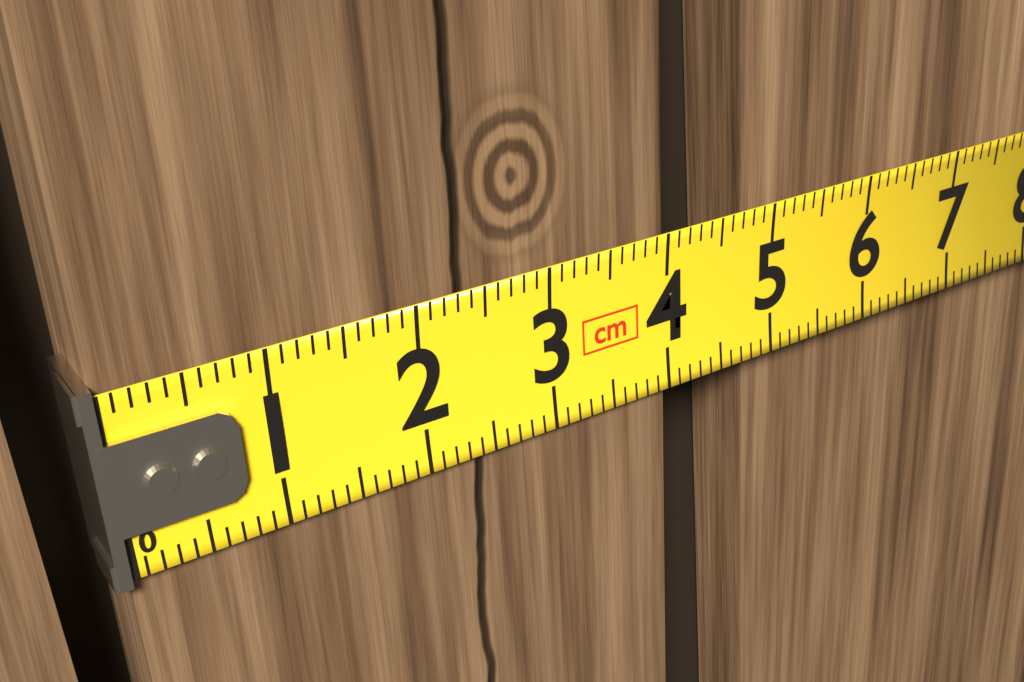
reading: 4.0 cm
